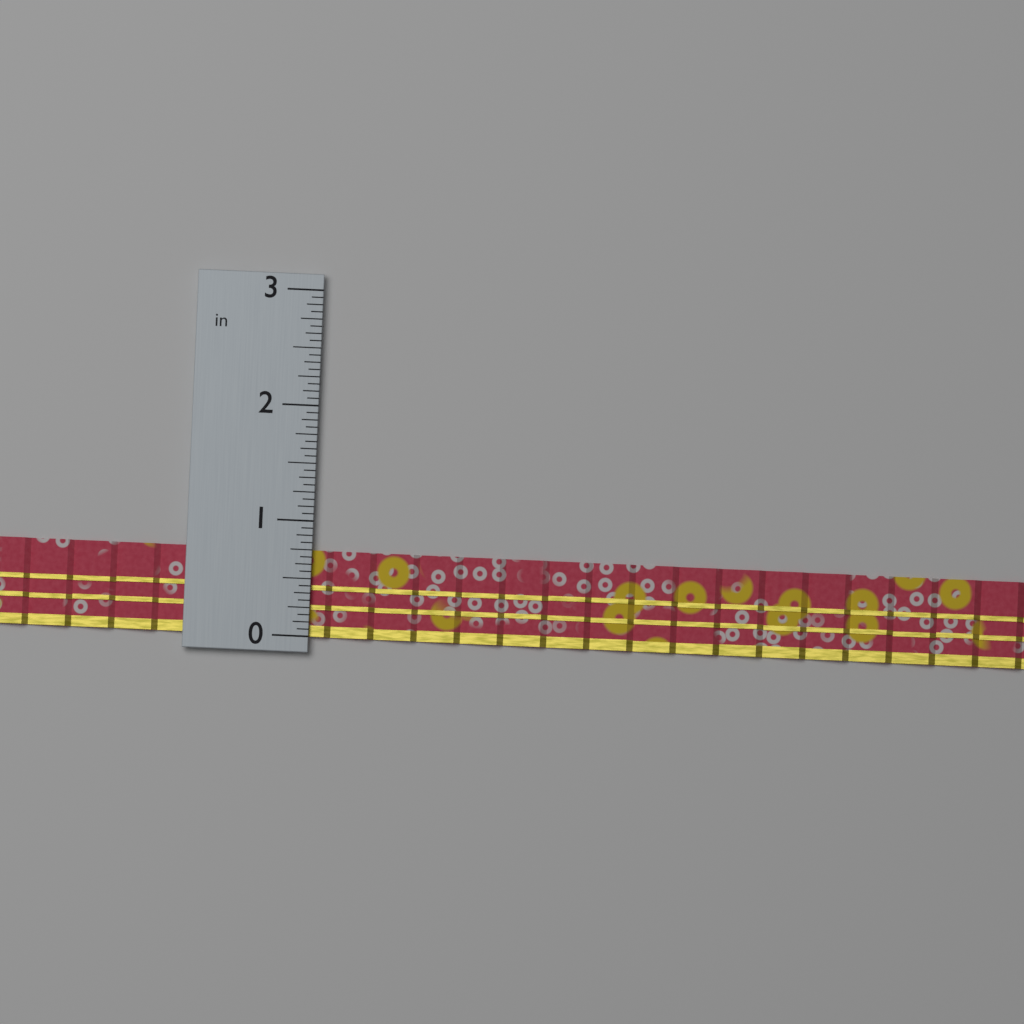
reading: 0.7500 in
